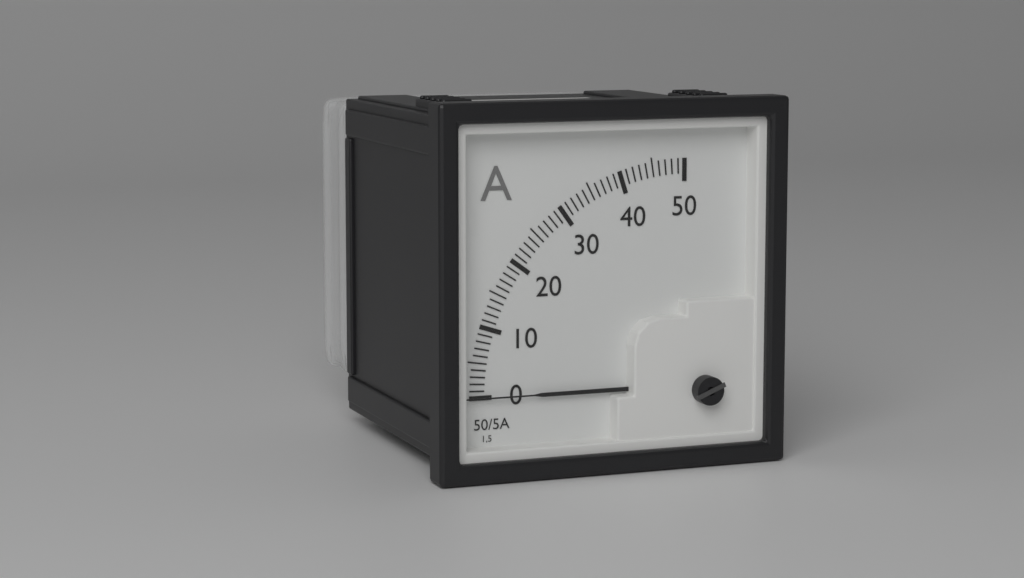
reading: 0 A
